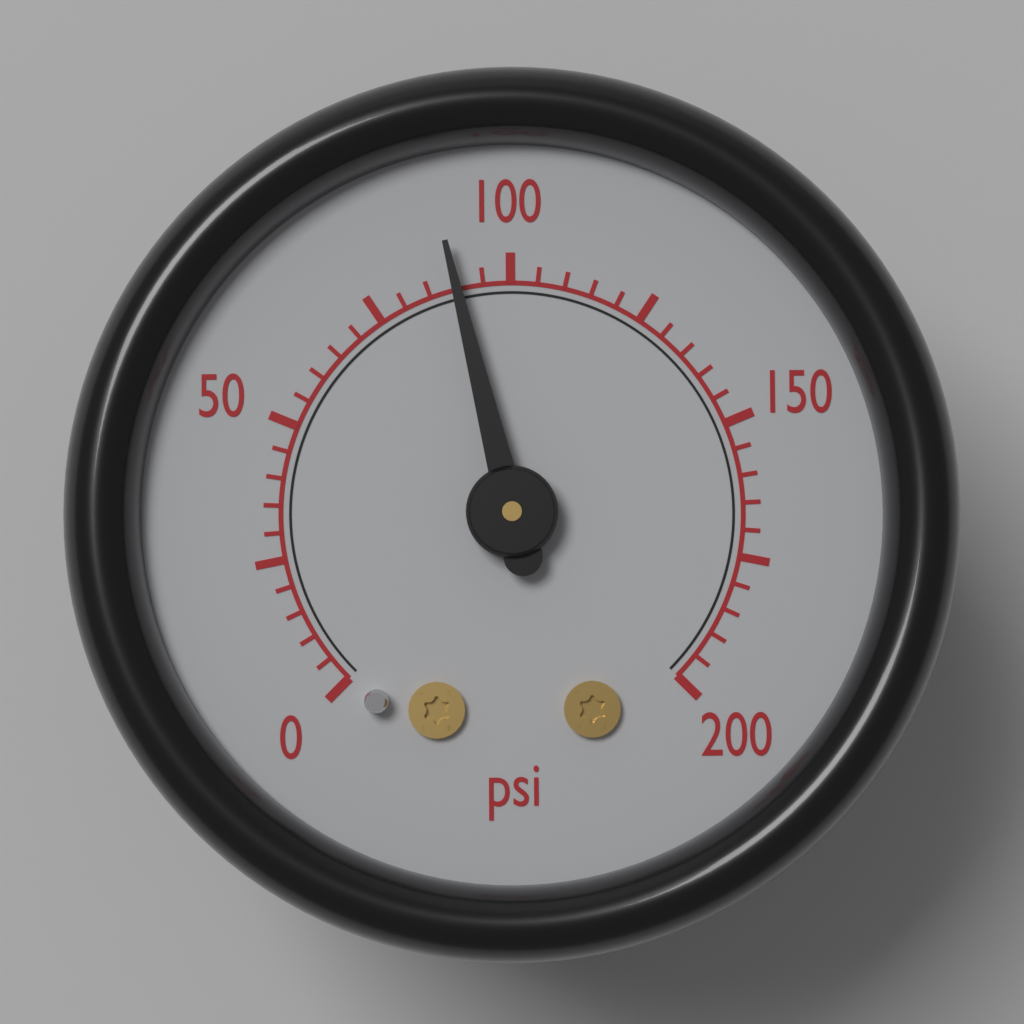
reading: 90 psi
